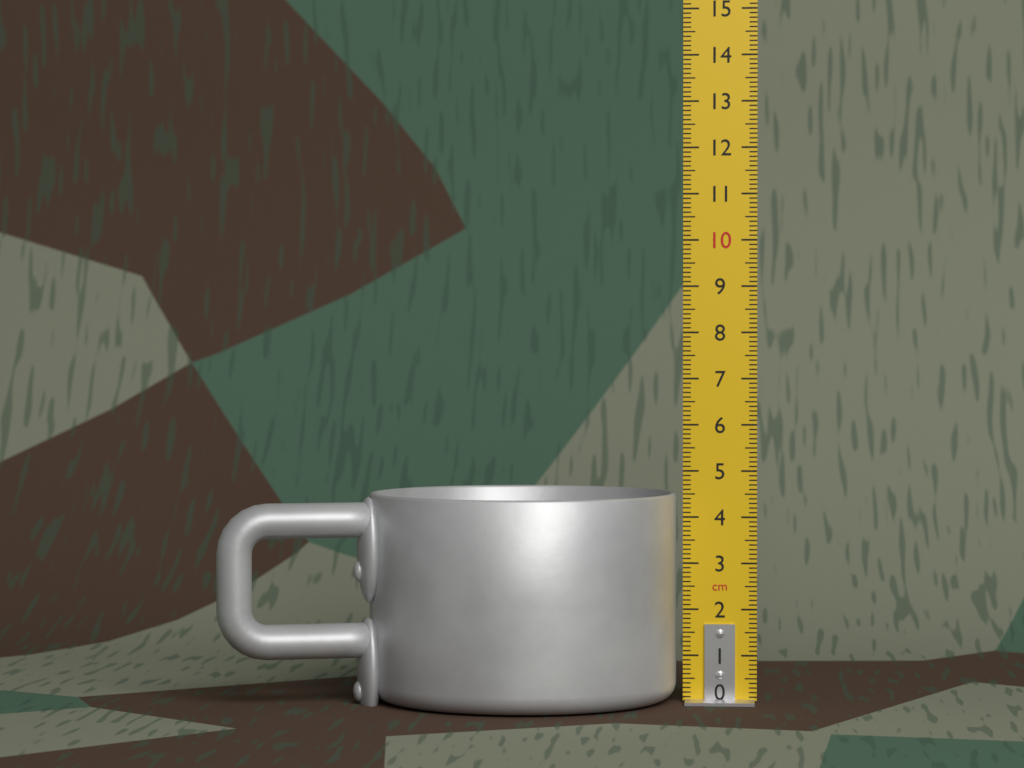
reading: 4.5 cm
